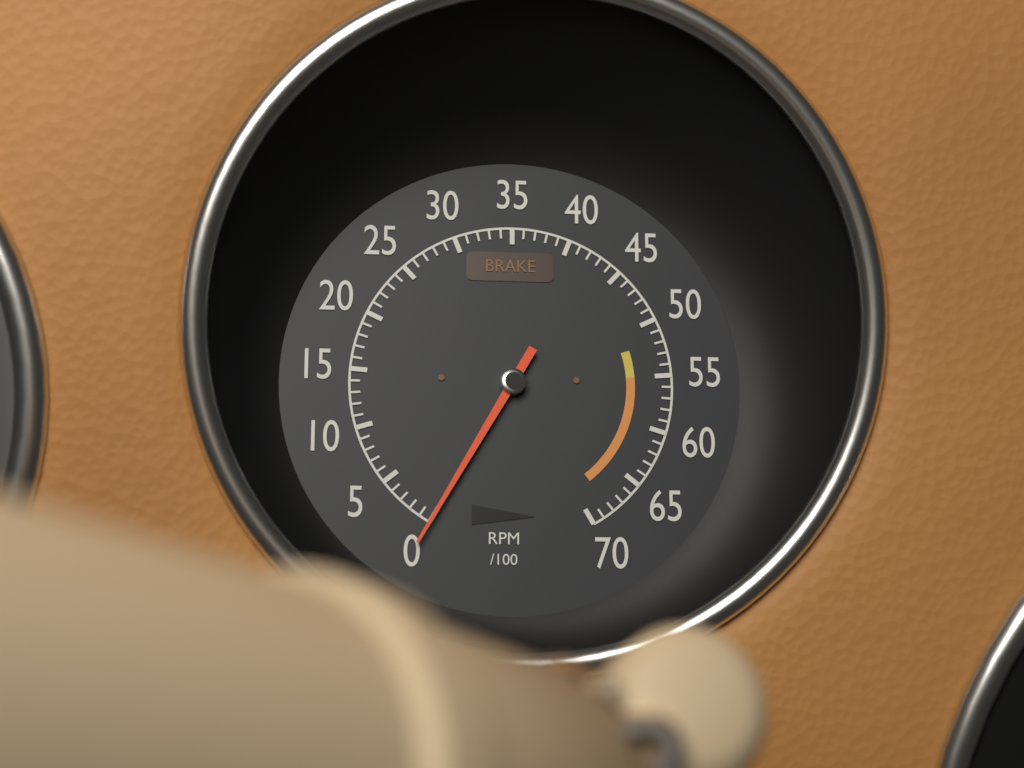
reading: 0 RPM
